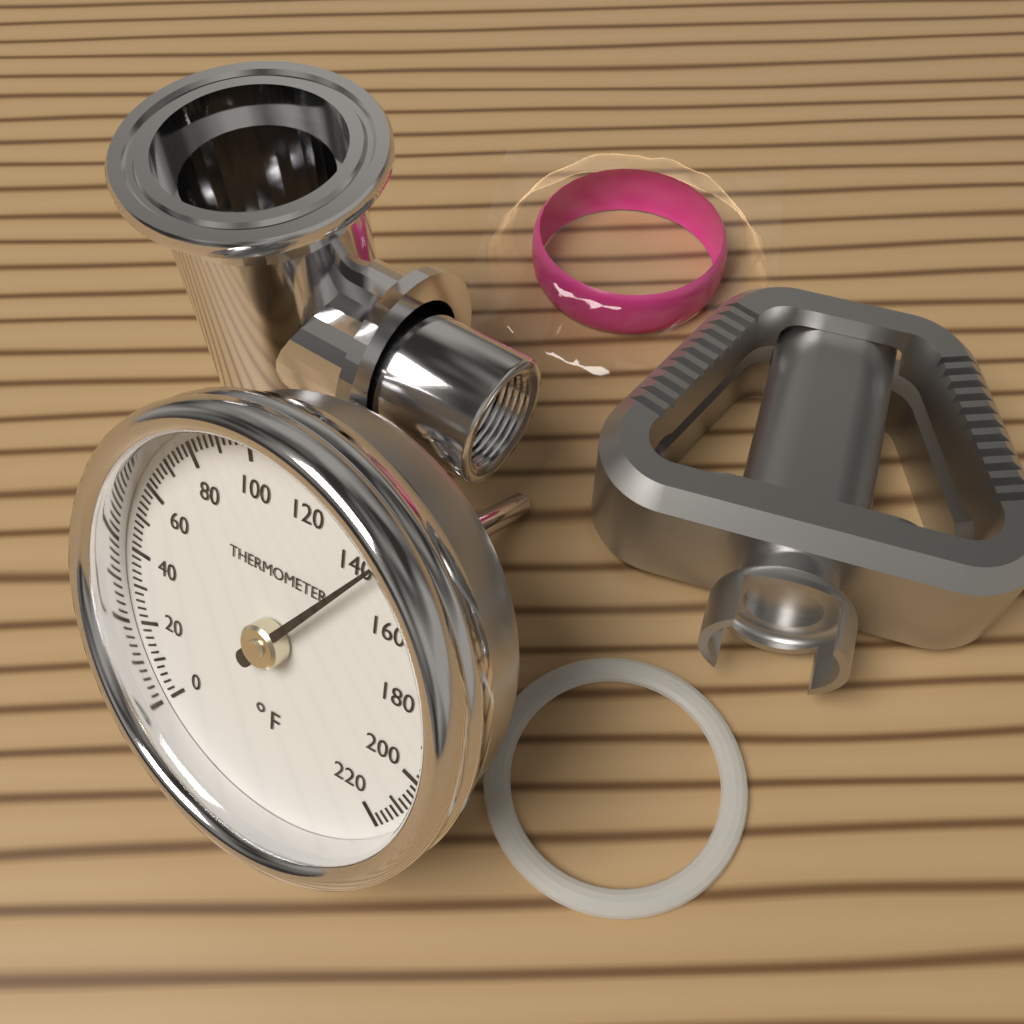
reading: 144 °F
